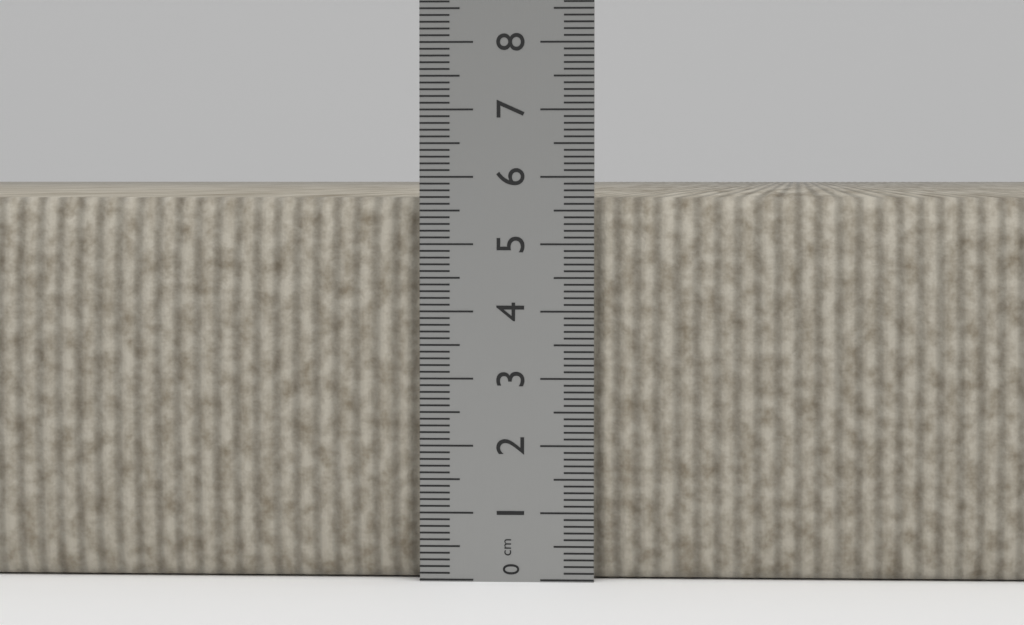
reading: 5.7 cm
